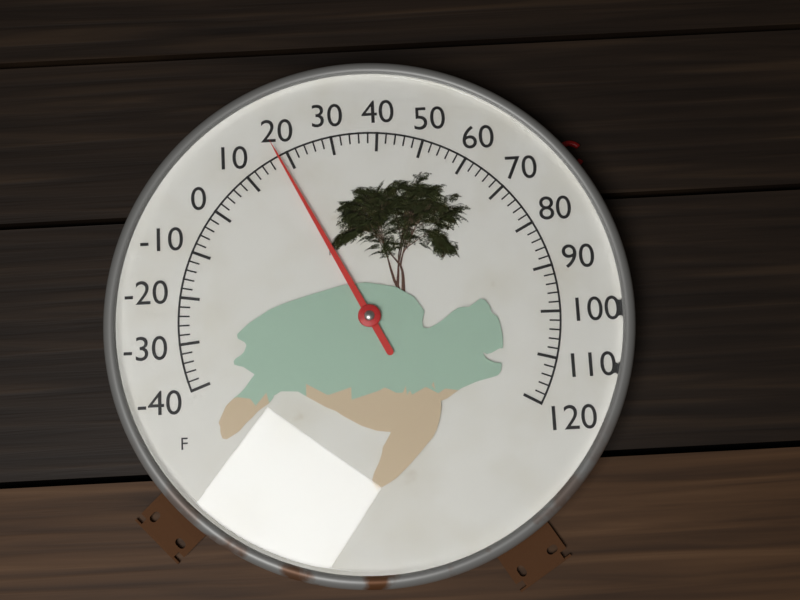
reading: 18 °F
